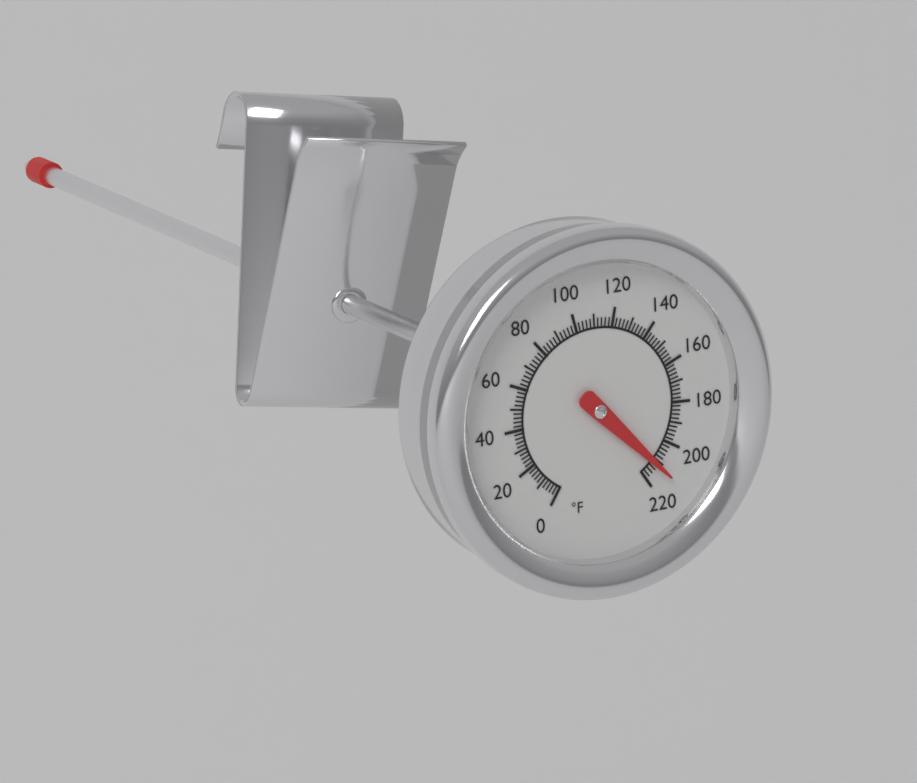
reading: 212 °F
